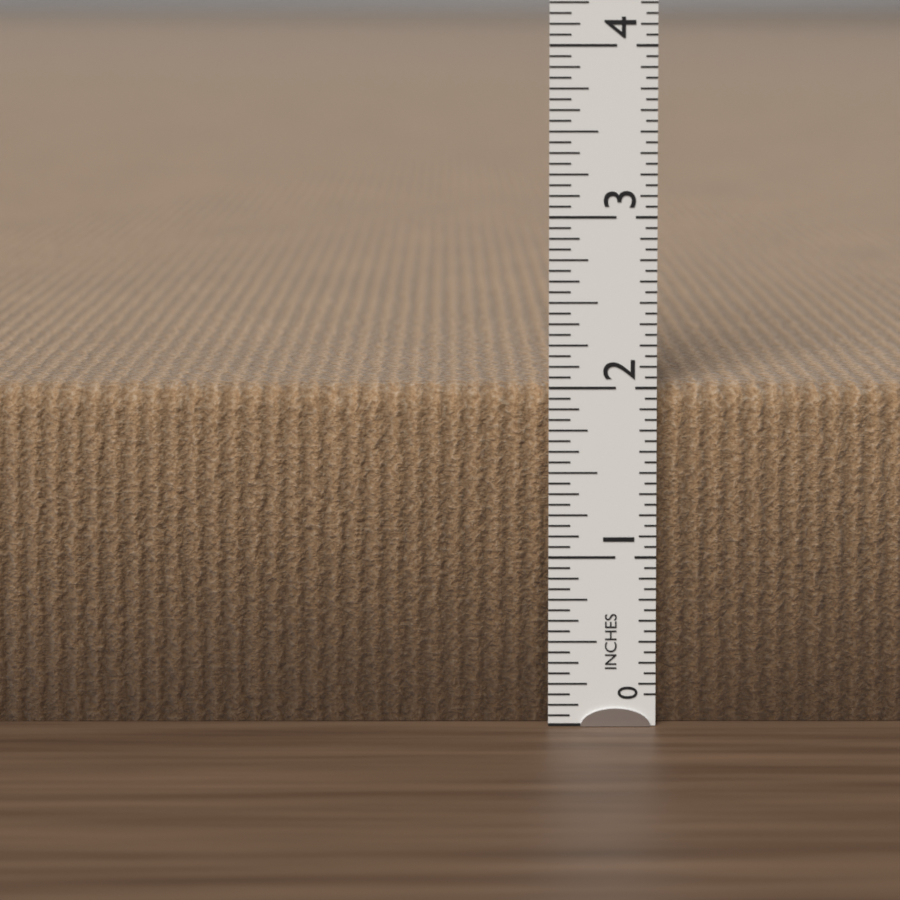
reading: 2.0000 in
